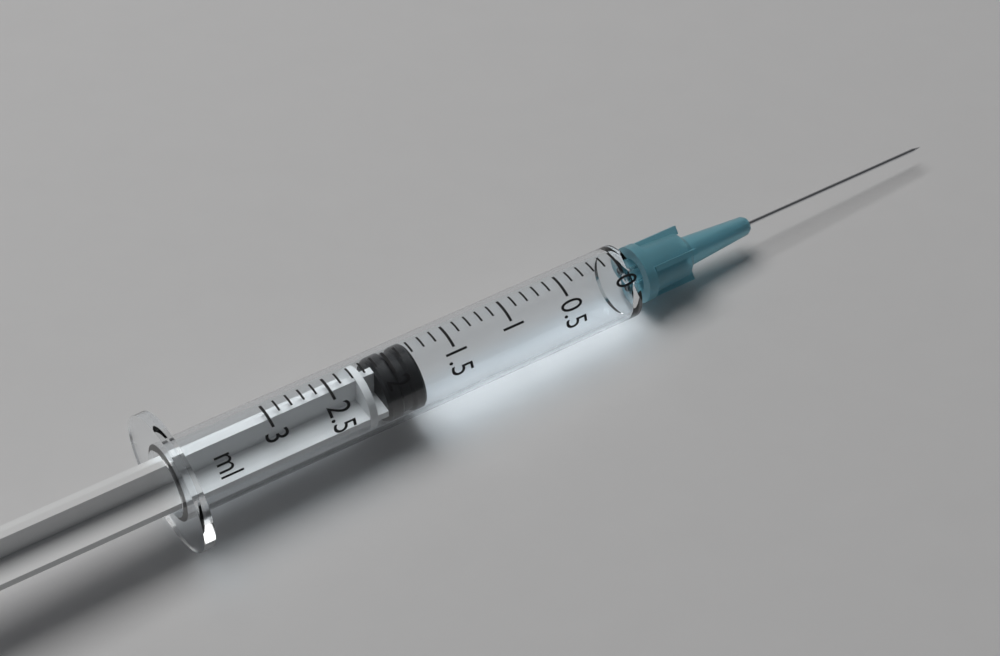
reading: 1.8 ml
